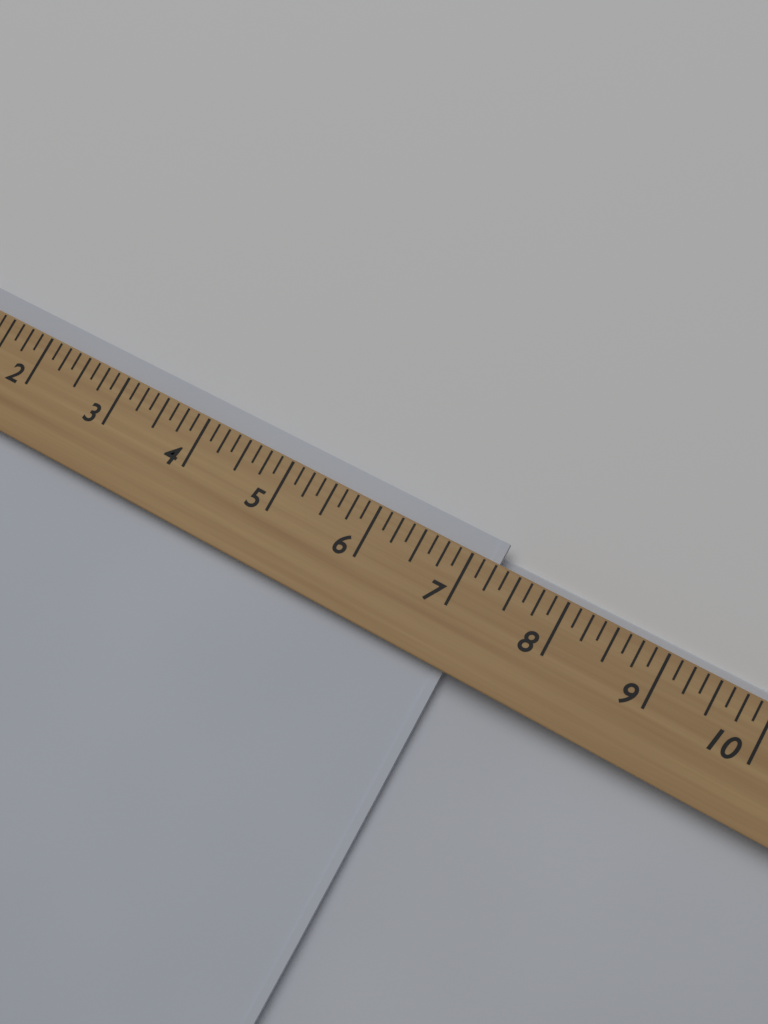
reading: 7.250 (no unit)
